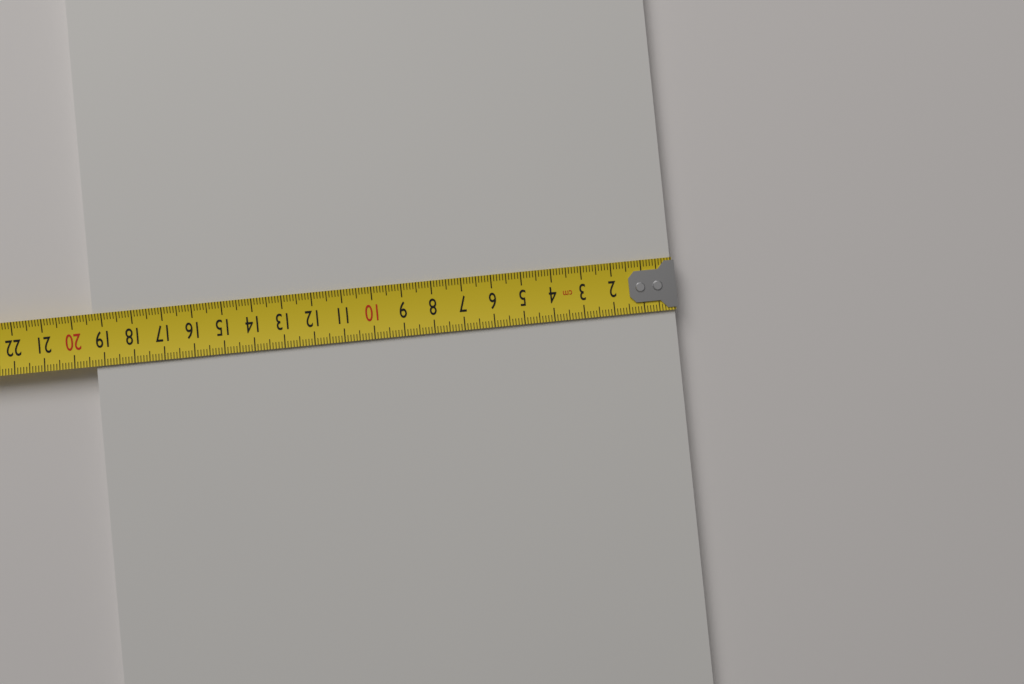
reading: 19.3 cm
